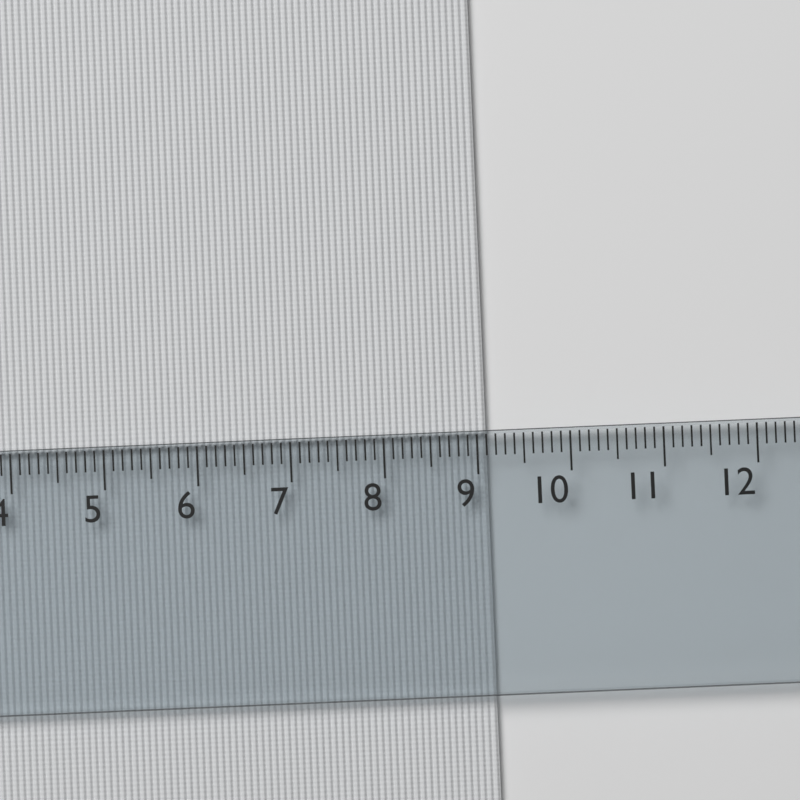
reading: 9.1 cm
